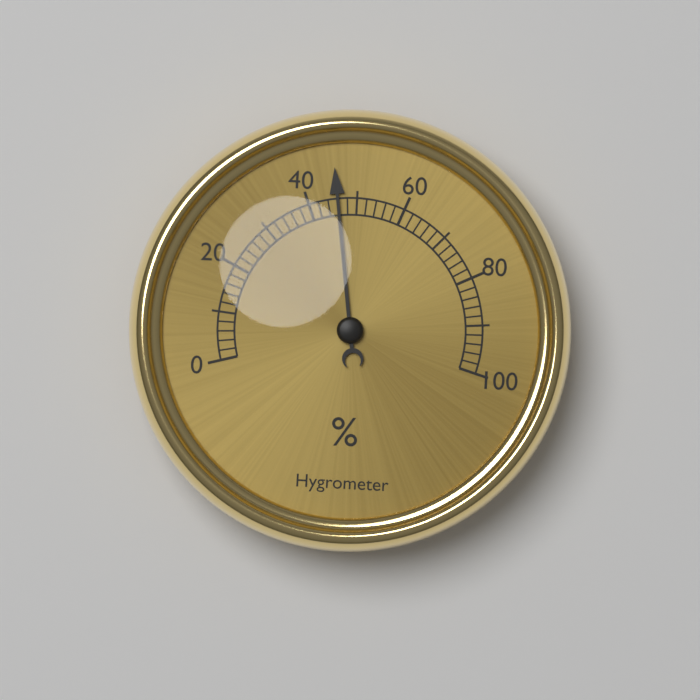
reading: 46 %
